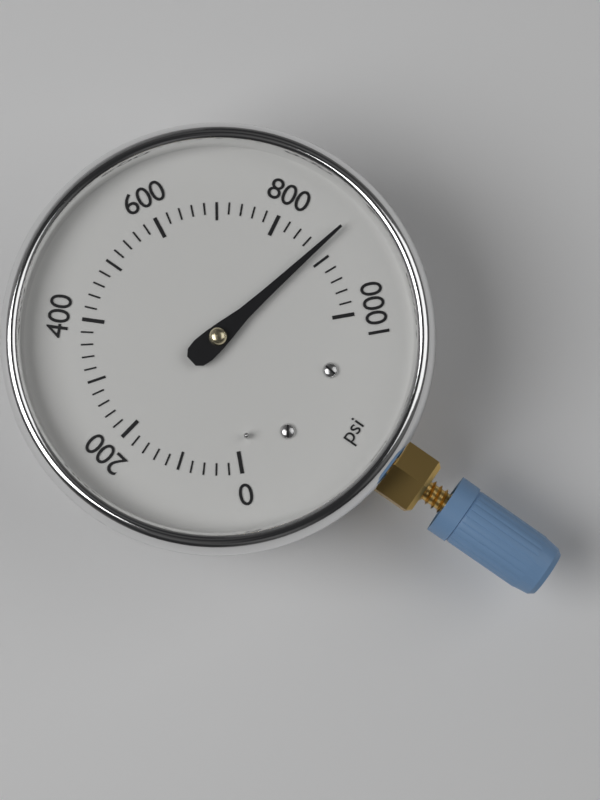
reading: 880 psi
